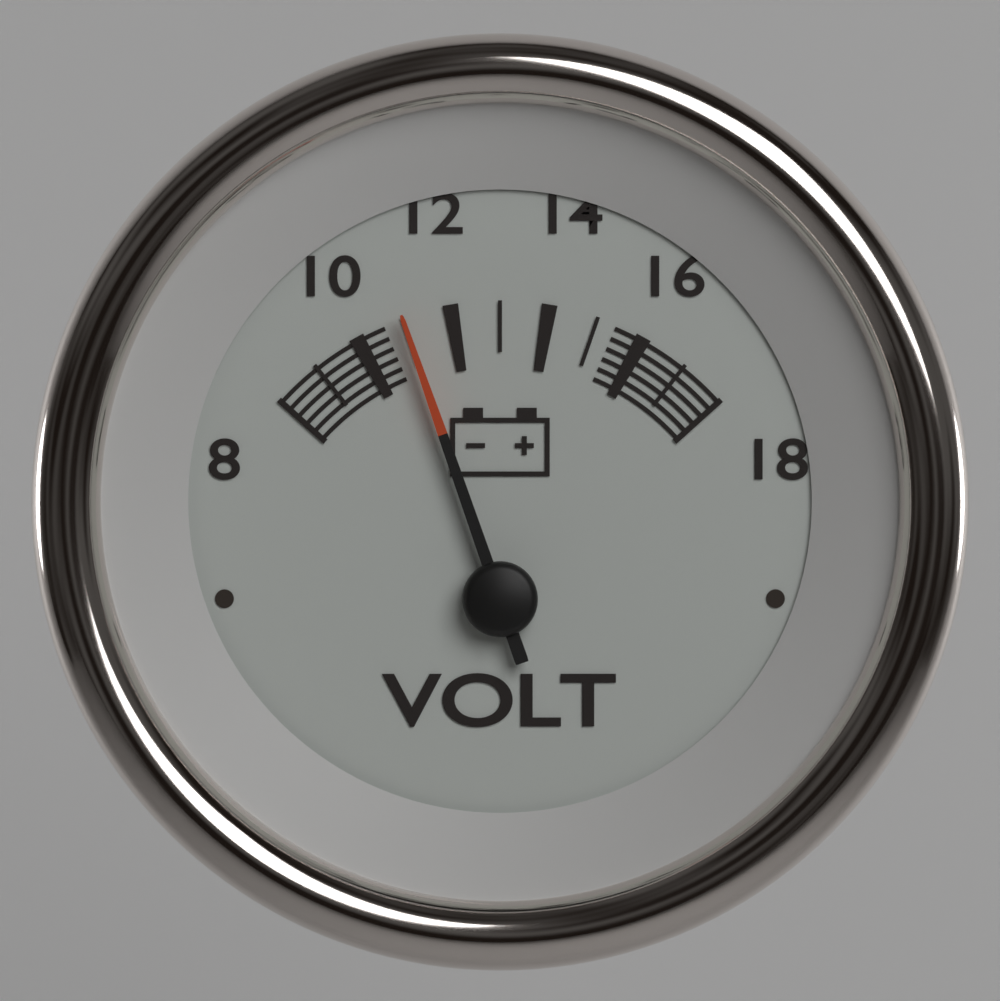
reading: 11 V
